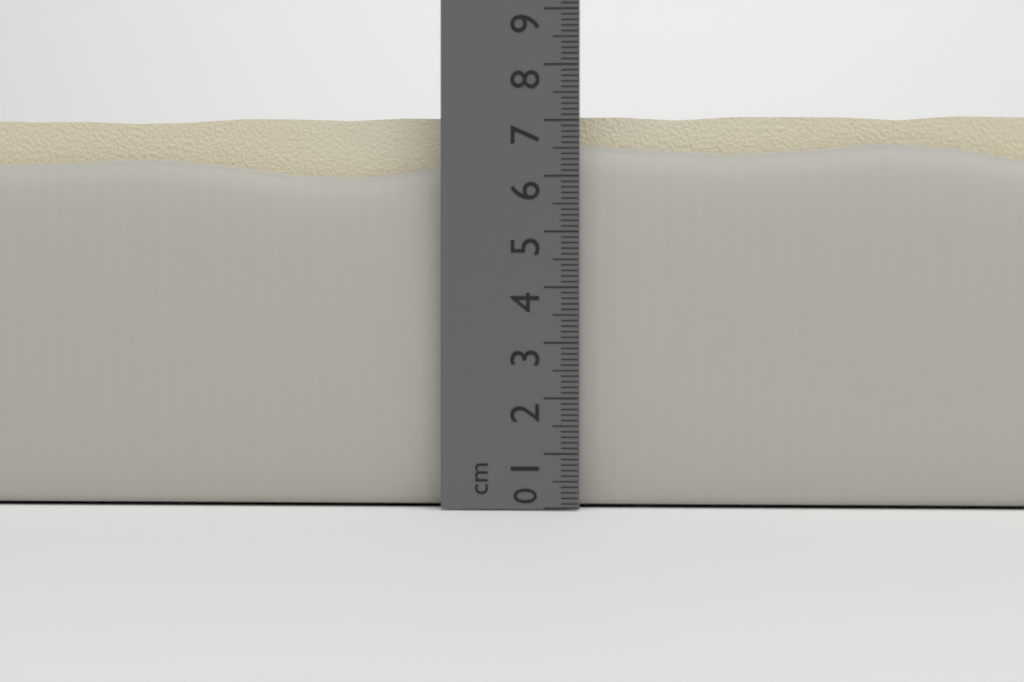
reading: 7.4 cm
